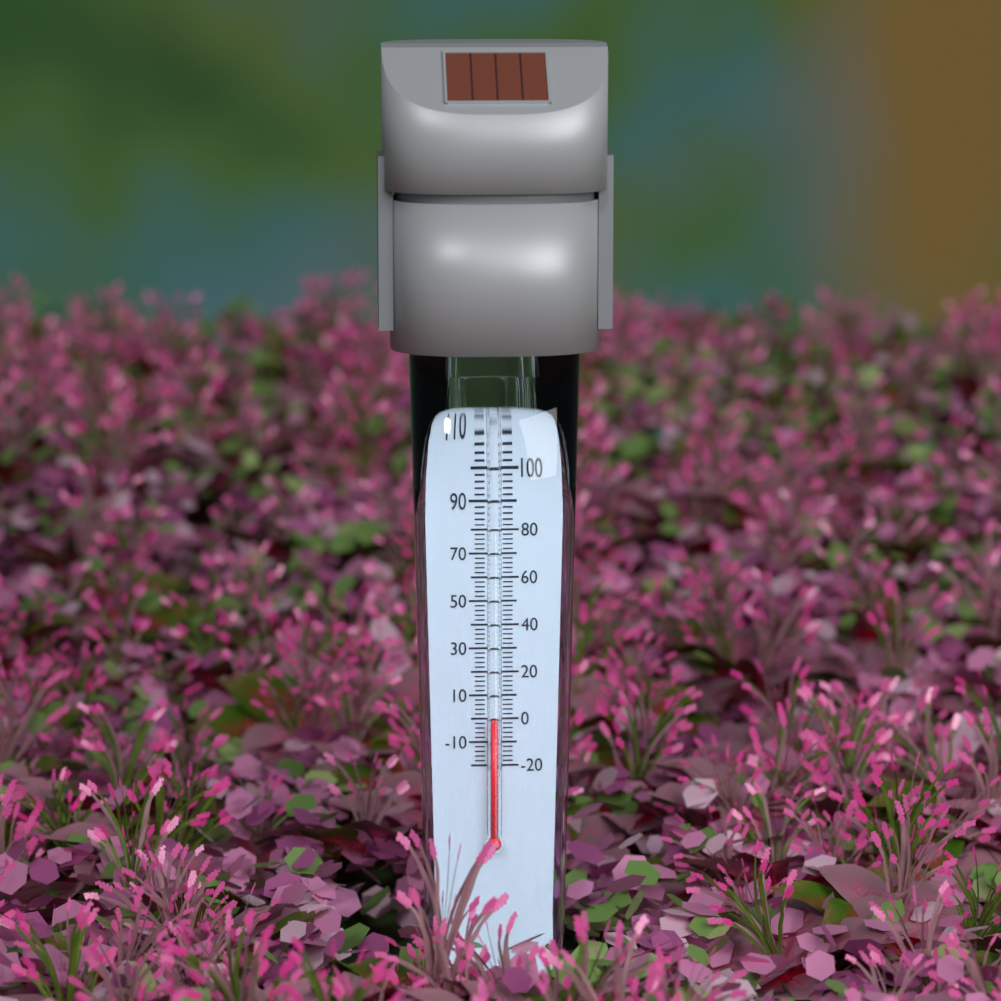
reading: 0 °F
